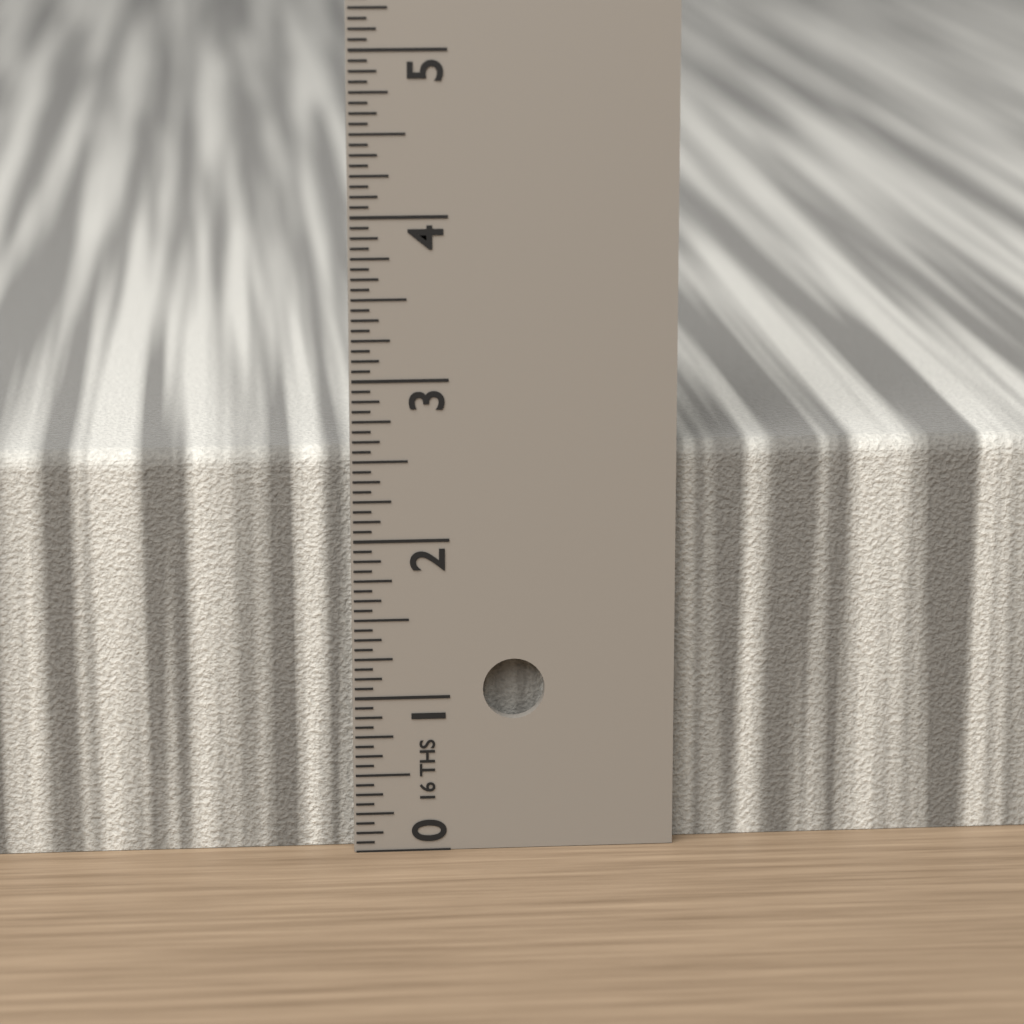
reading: 2.5625 in
